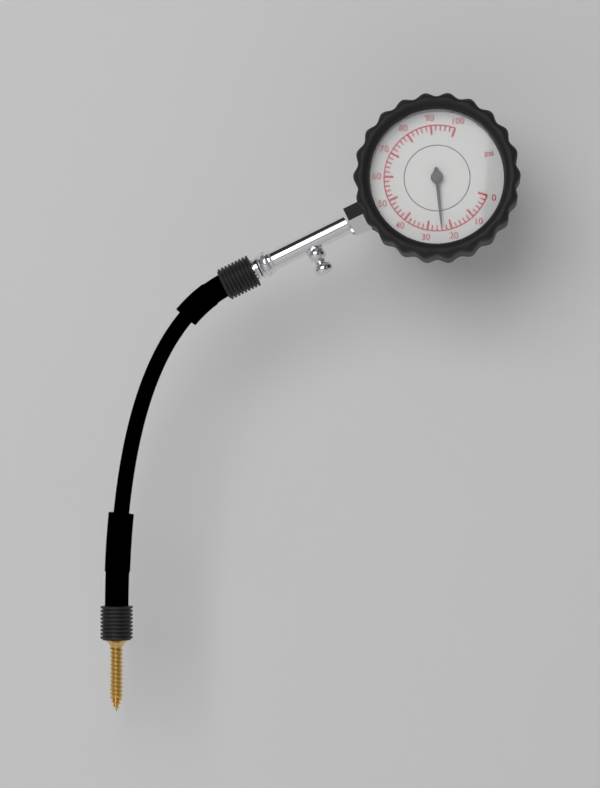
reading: 24 psi
